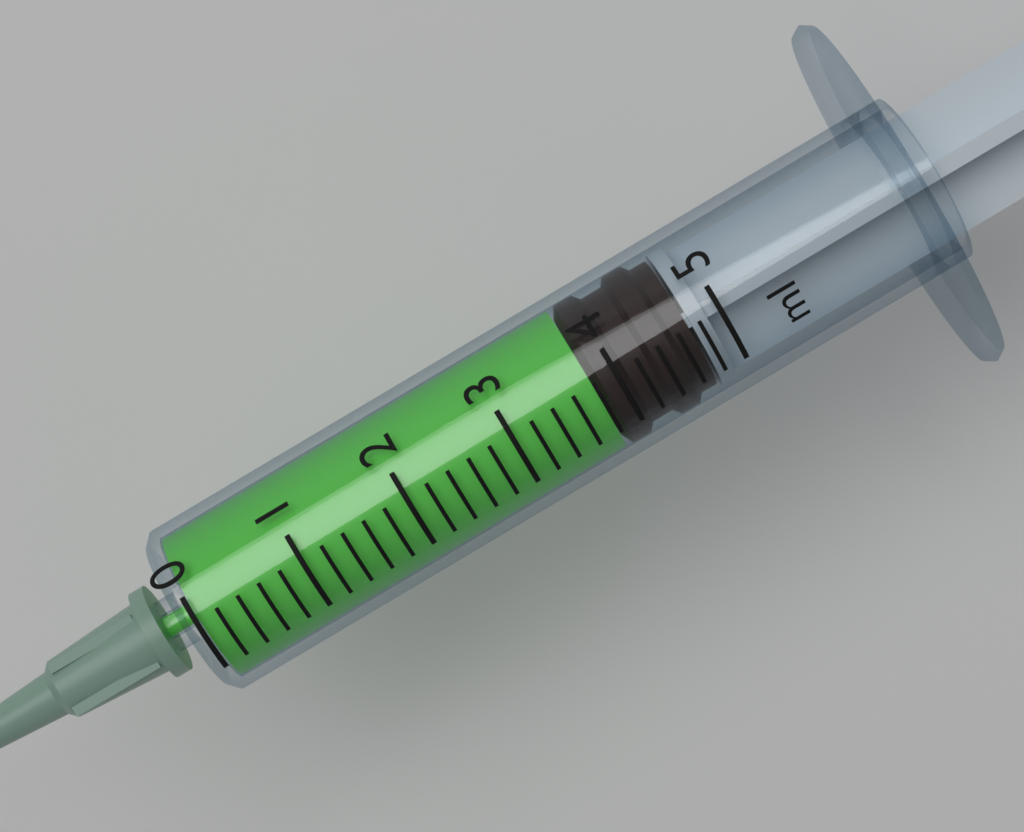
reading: 3.8 ml
